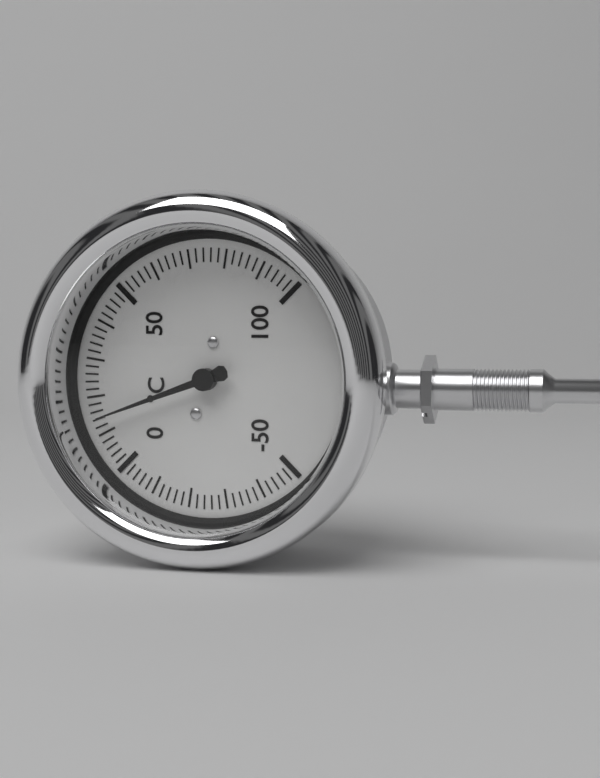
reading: 14 °C
